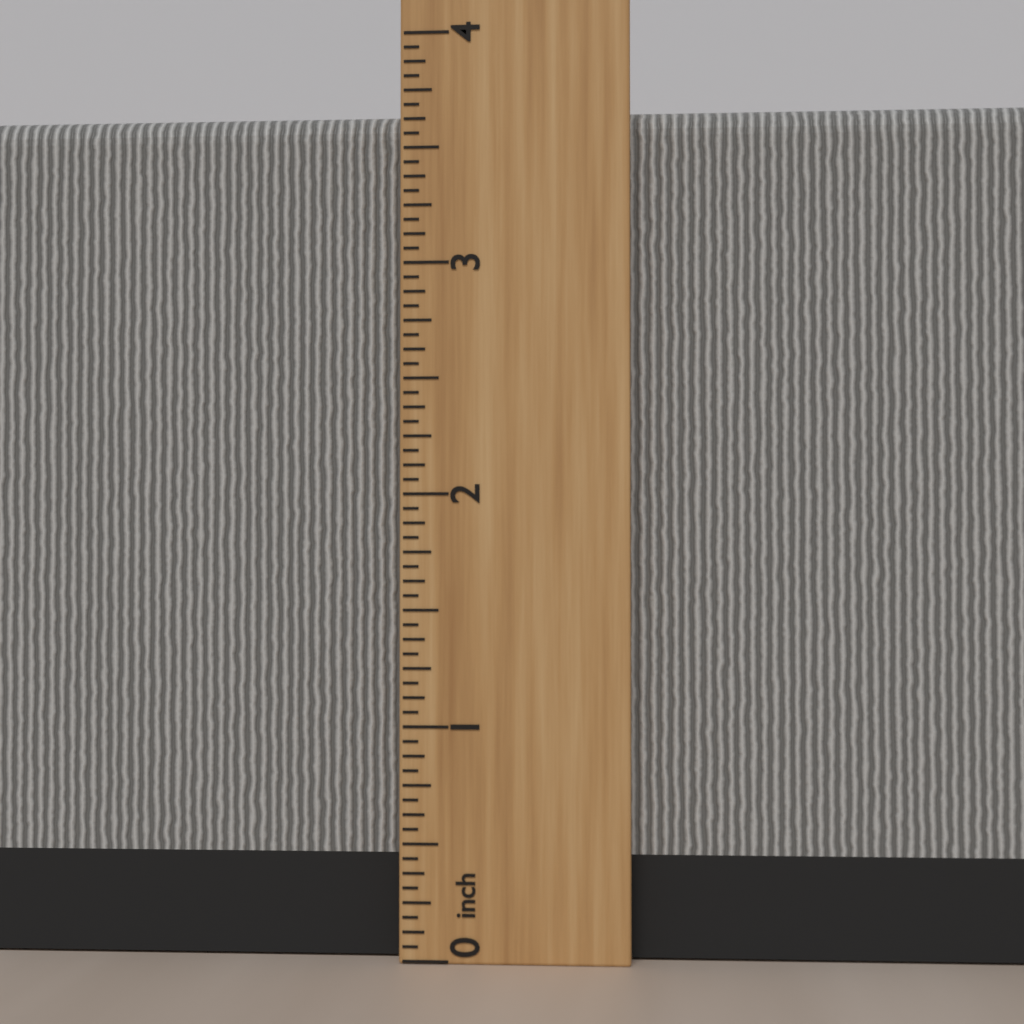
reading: 3.6875 inch
